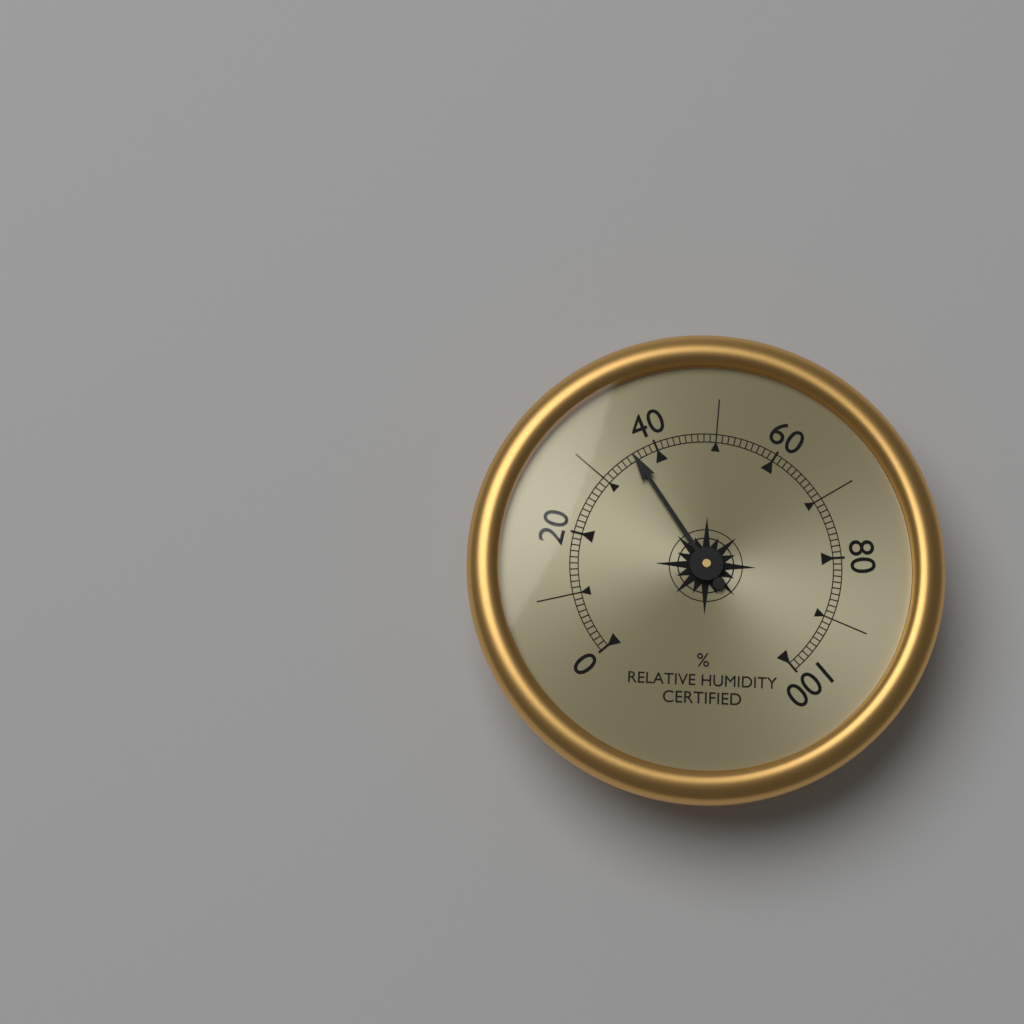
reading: 36 %
